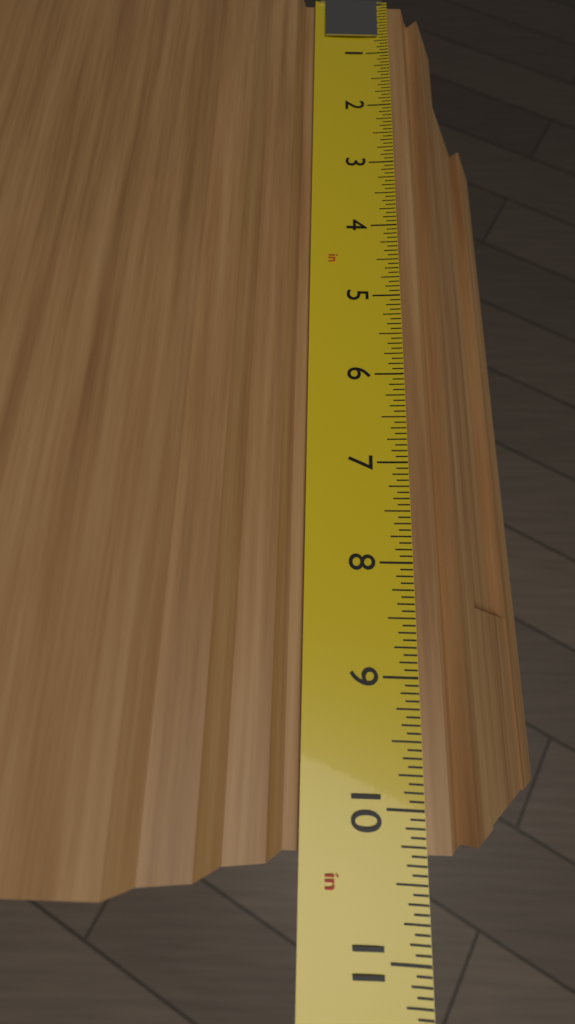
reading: 10.3125 in
